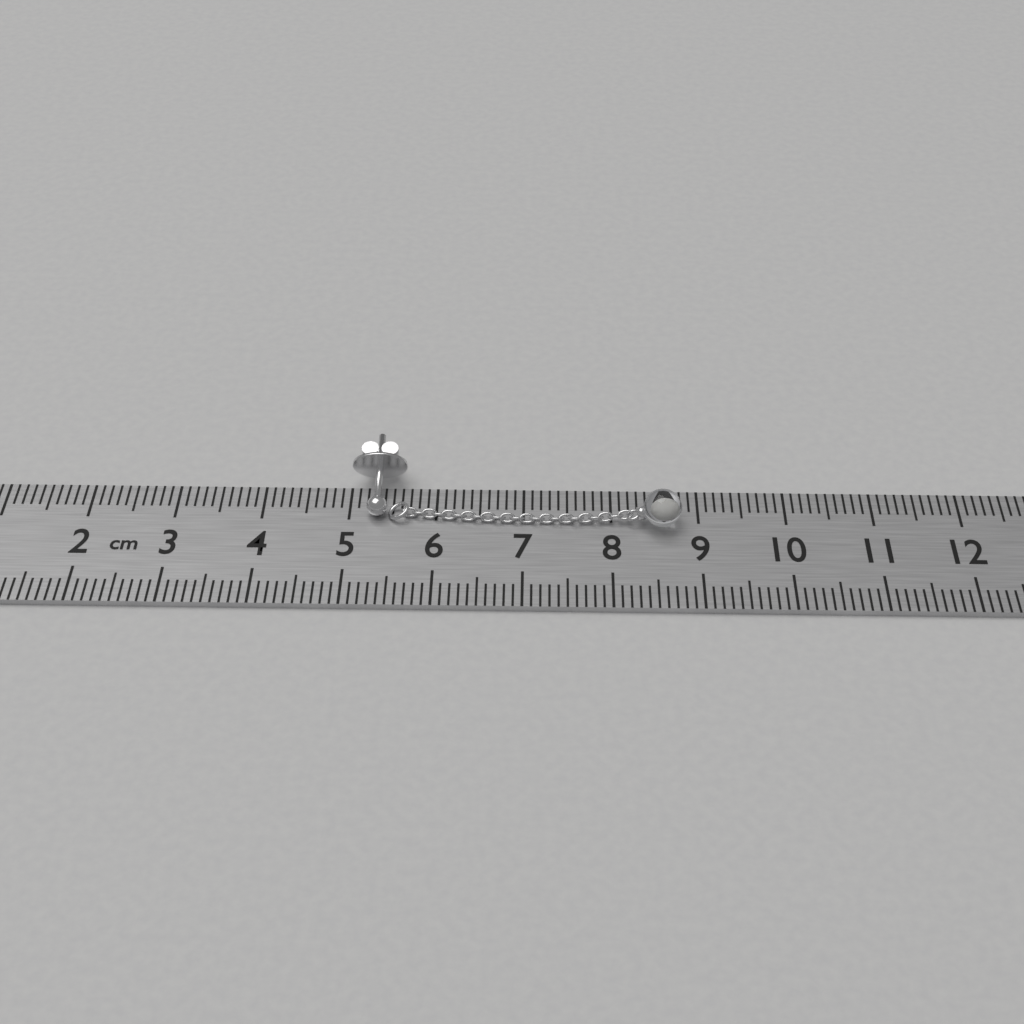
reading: 8.8 cm
